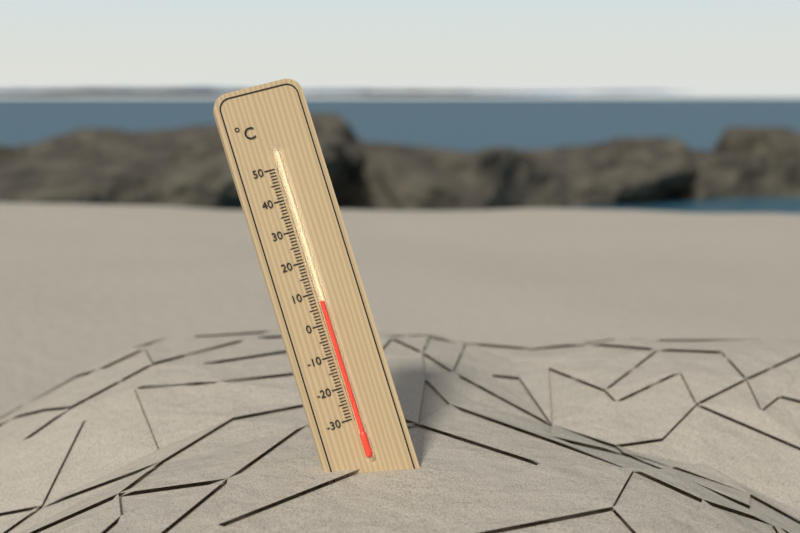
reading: 7 °C
